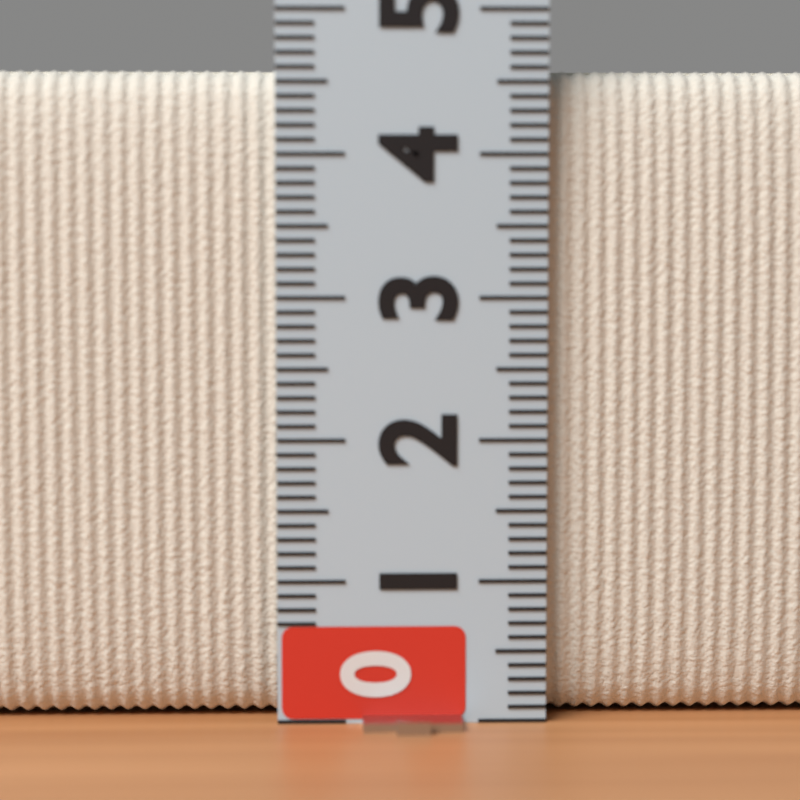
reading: 4.6 (no unit)
